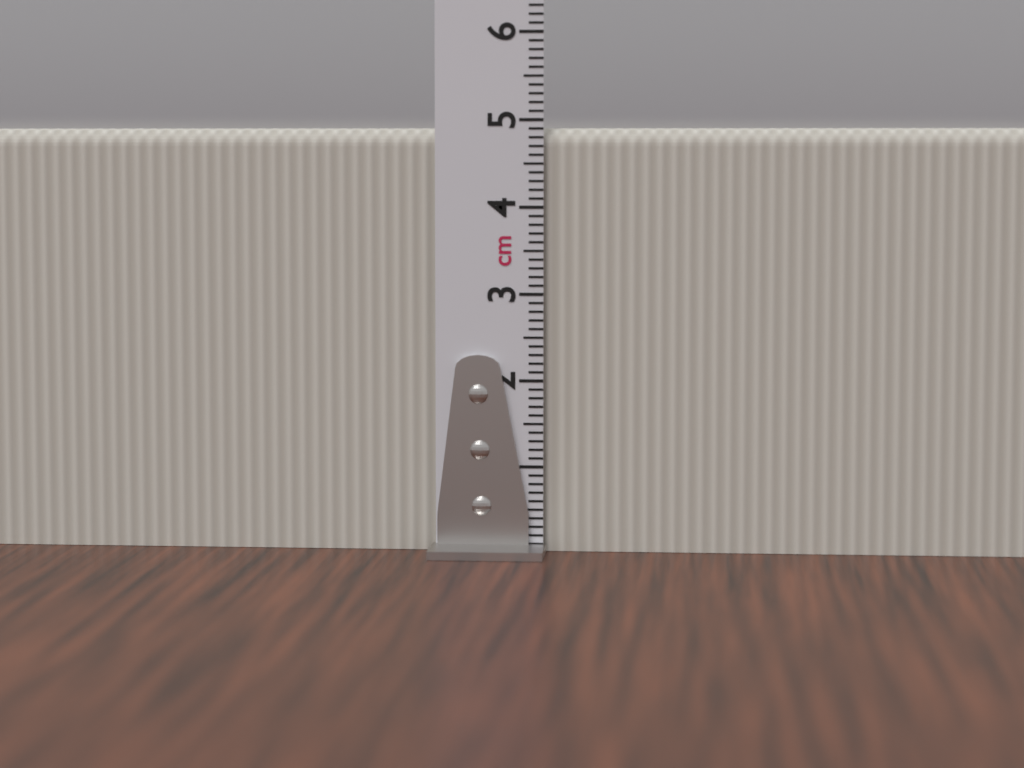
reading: 4.9 cm
